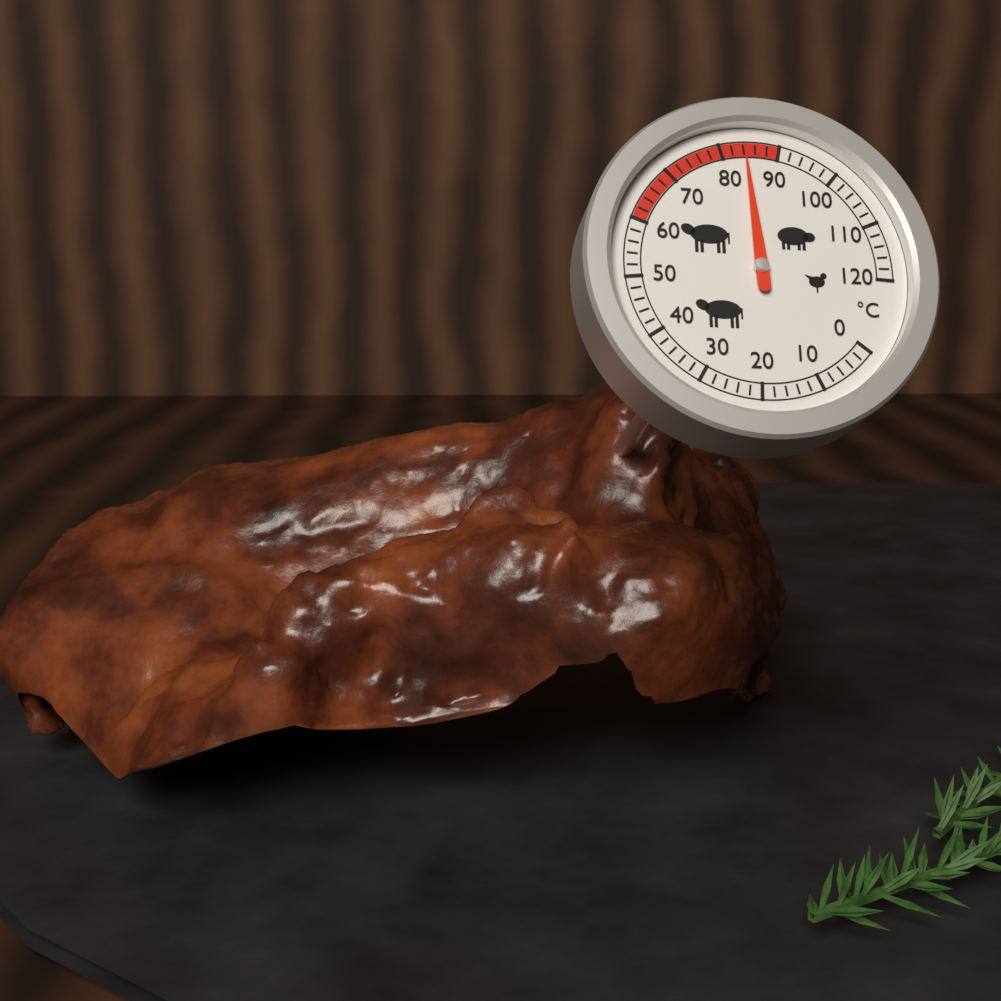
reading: 84 °C
